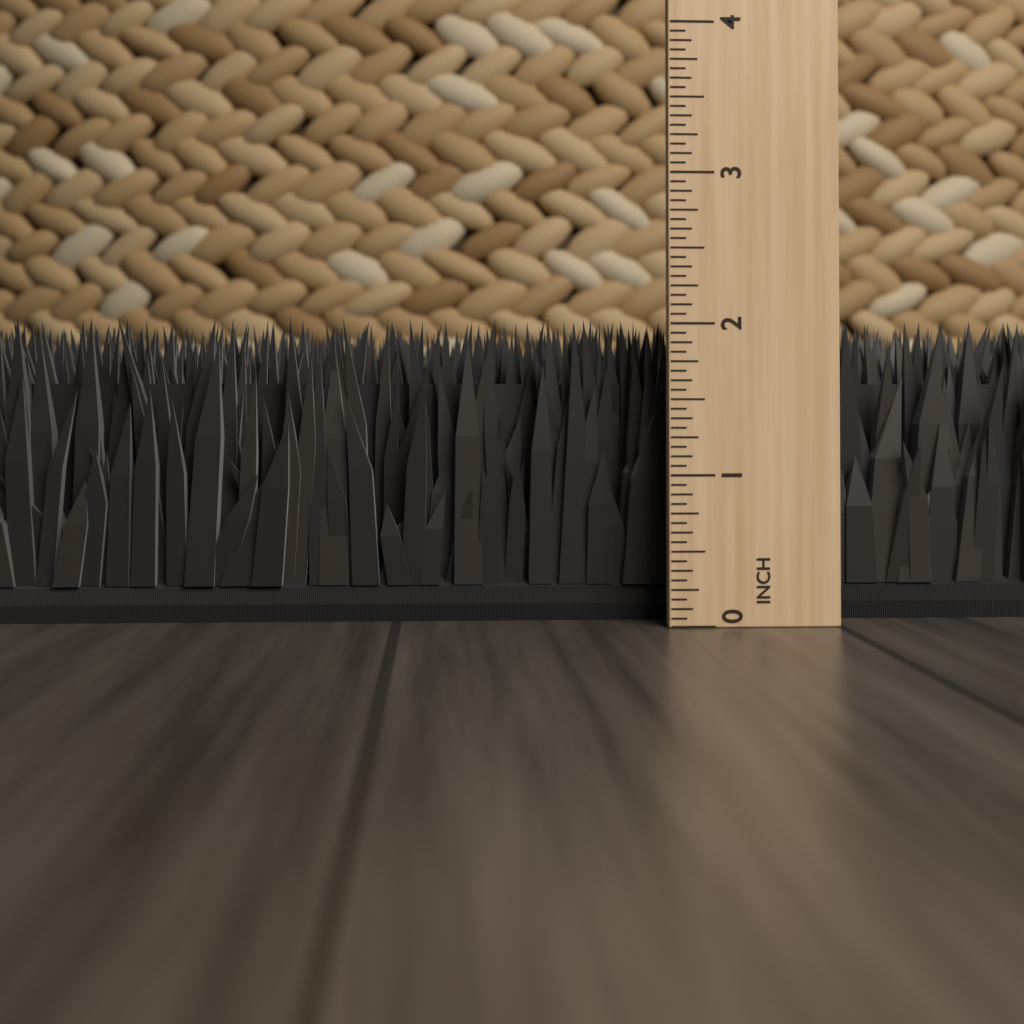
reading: 2.0625 in
